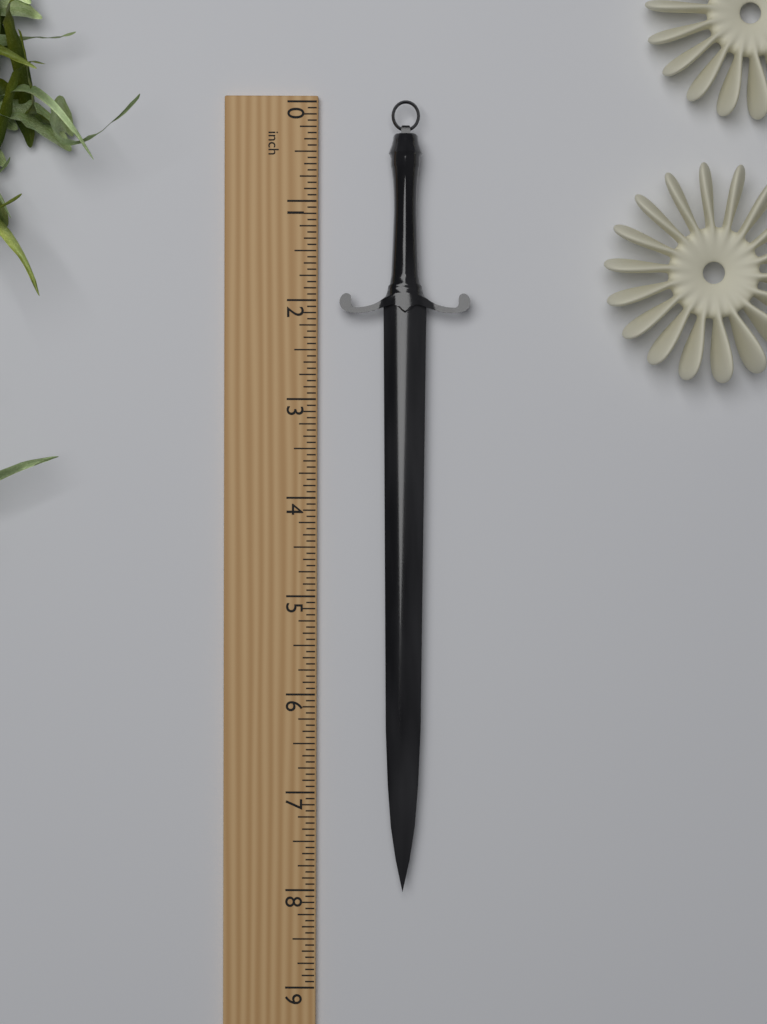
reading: 8.0000 inch
